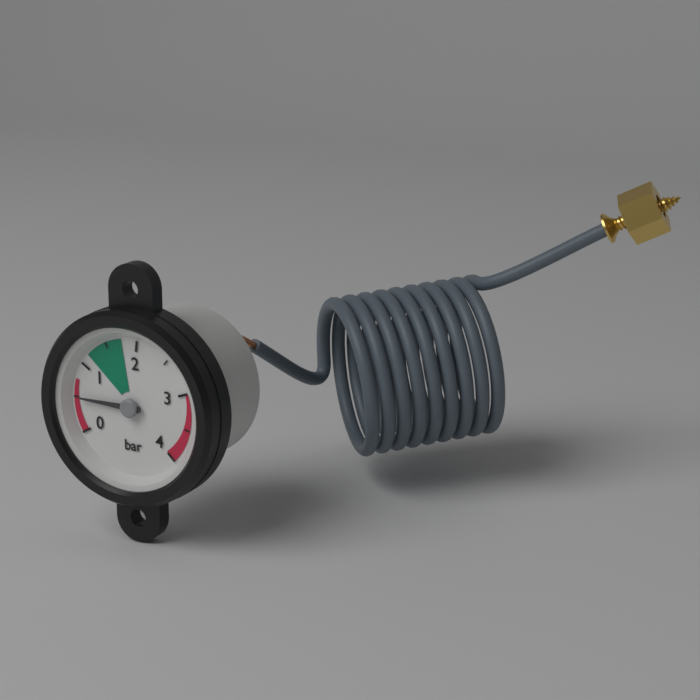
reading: 0.5 bar
